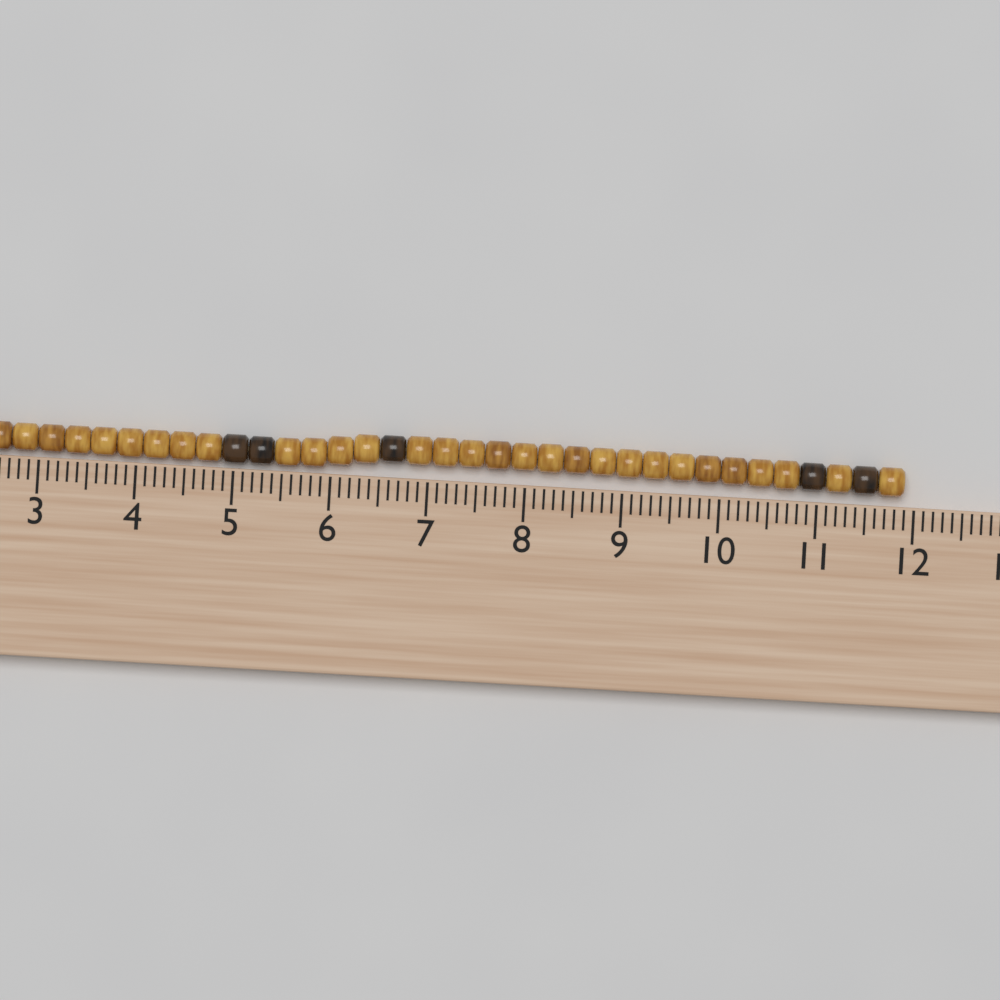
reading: 11.9 cm
